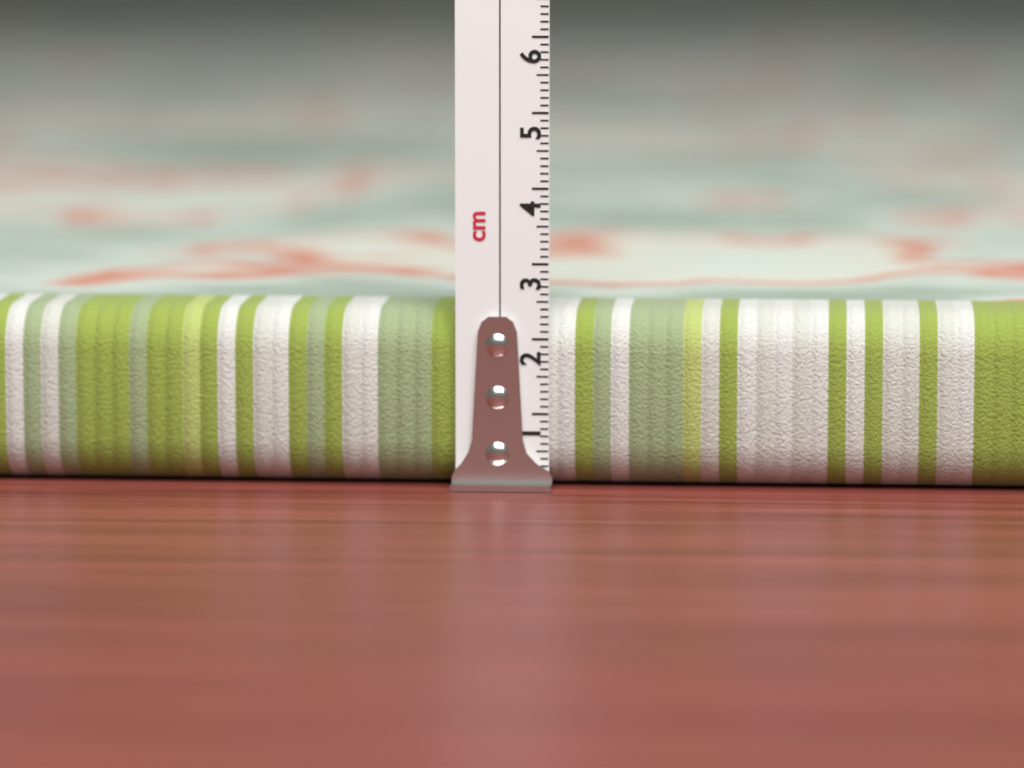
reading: 2.4 cm
